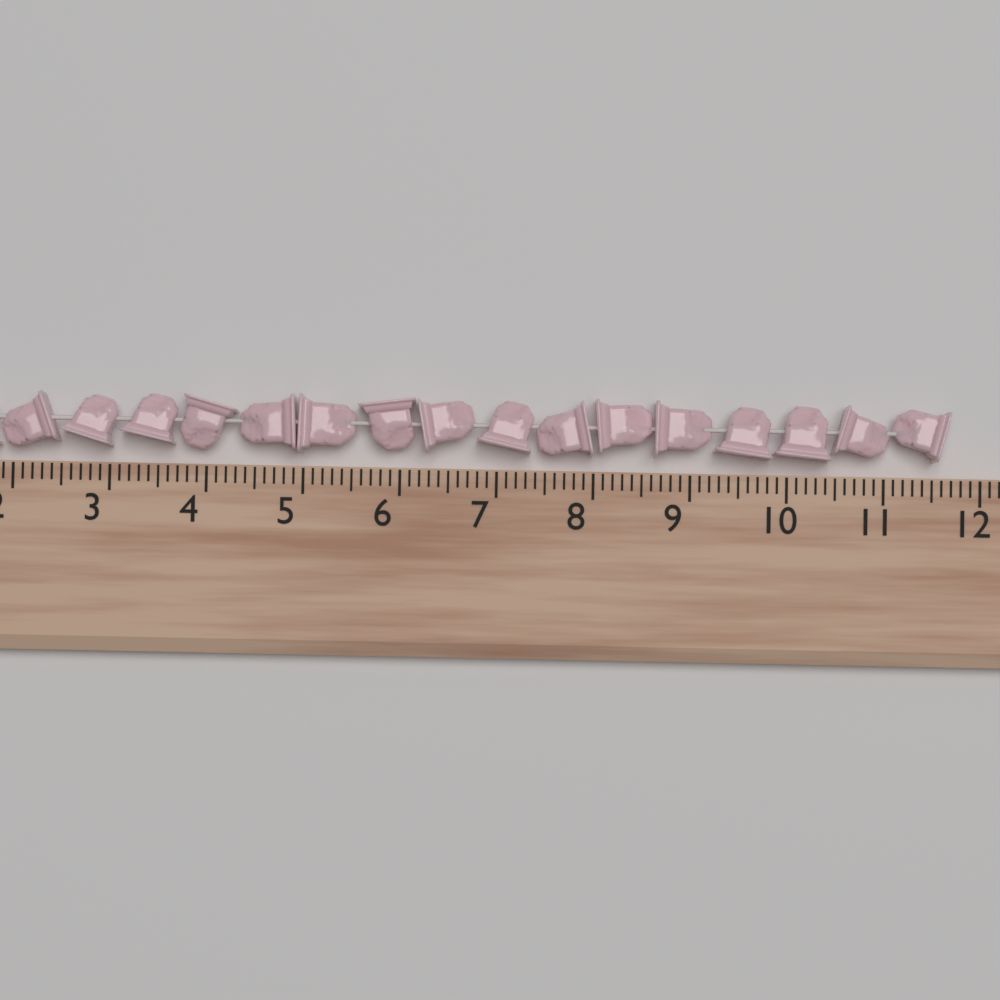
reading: 11.7 (no unit)
